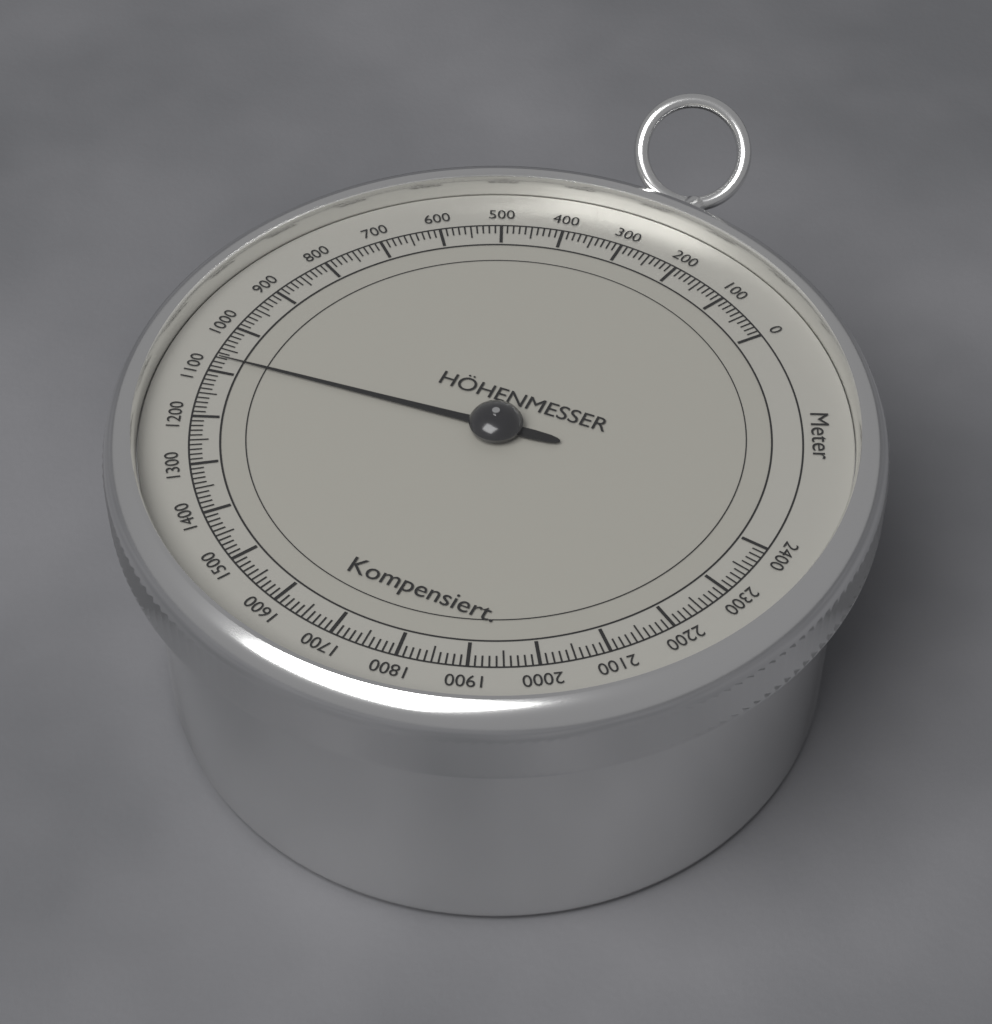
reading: 1070 m
